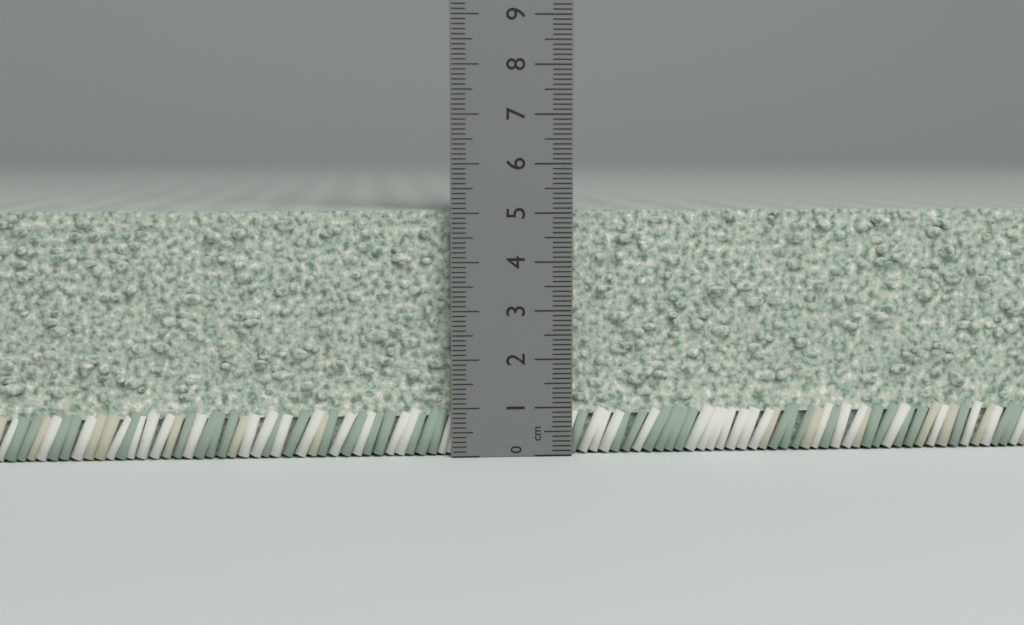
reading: 5.1 cm
